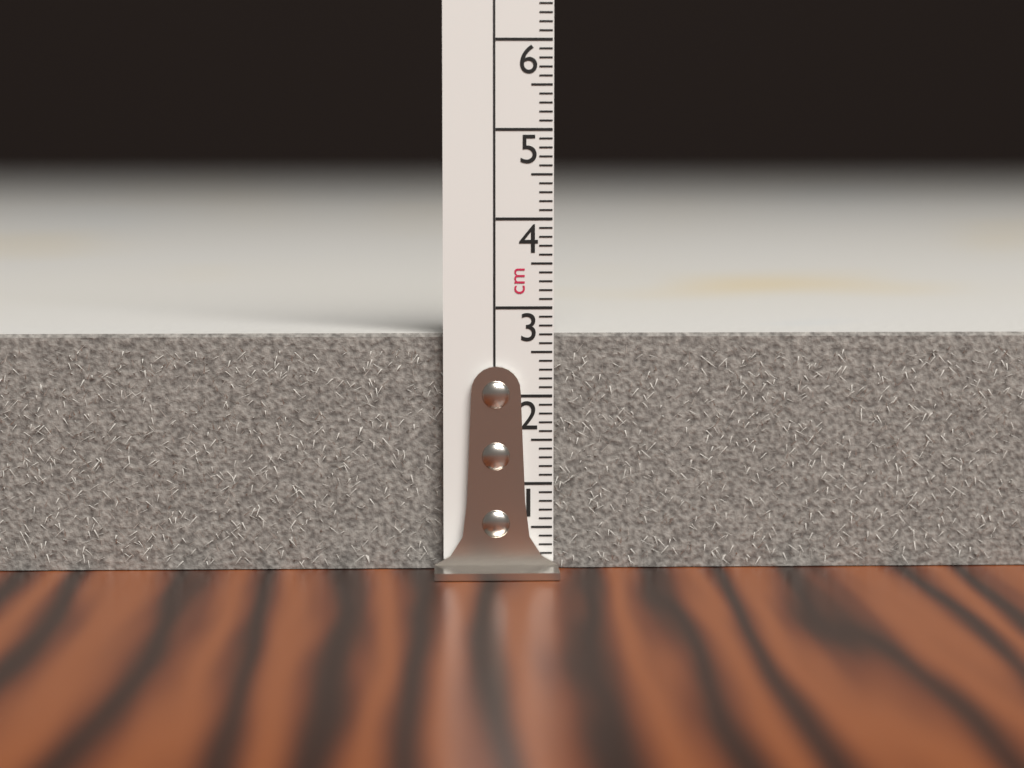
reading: 2.7 cm
